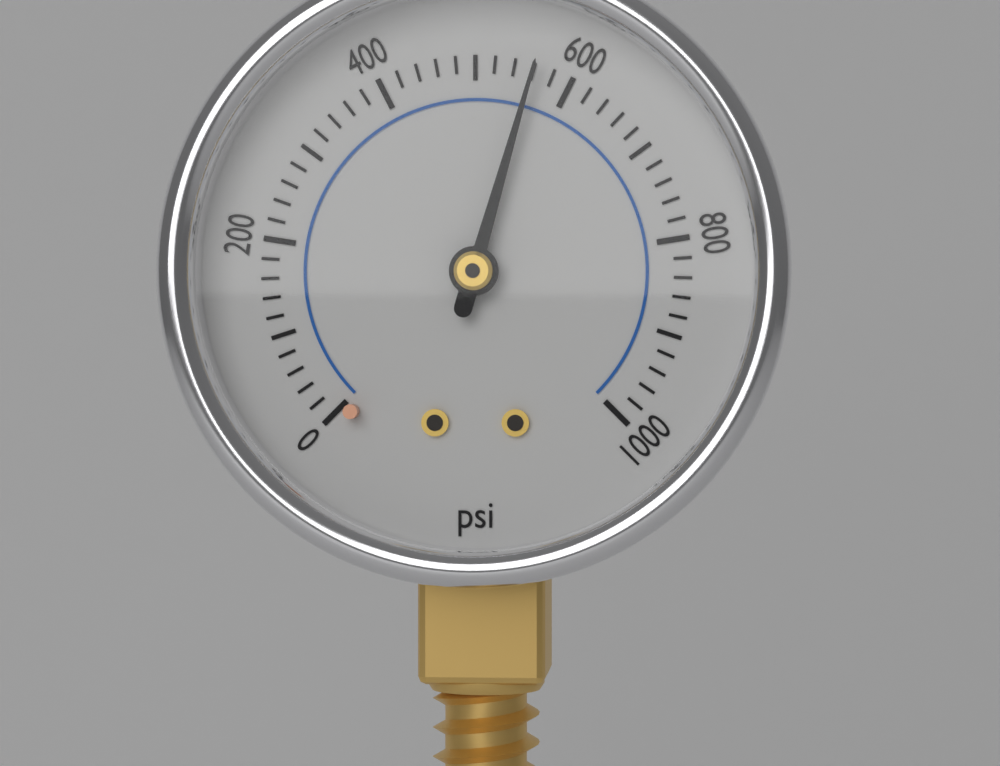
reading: 560 psi
